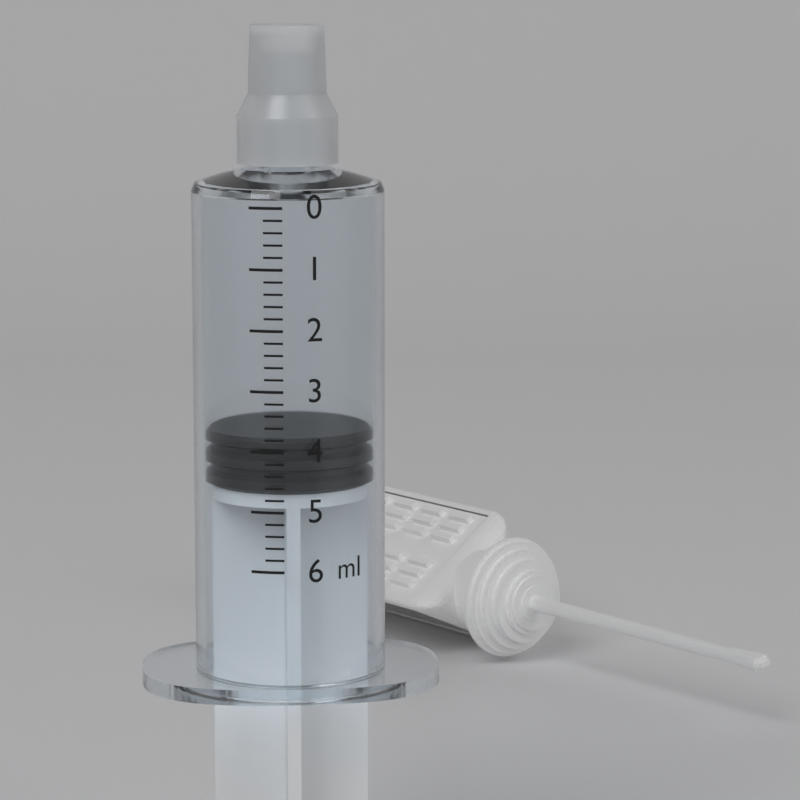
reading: 3.8 ml
